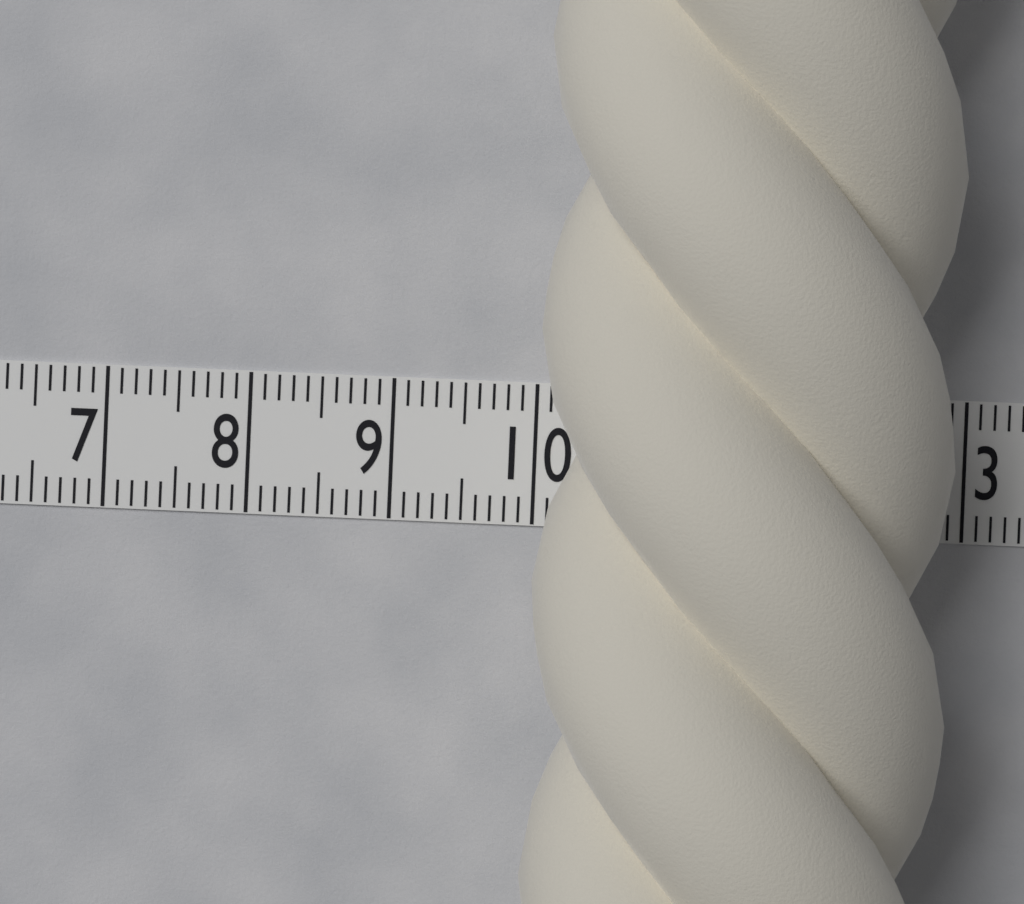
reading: 12.8 (no unit)
